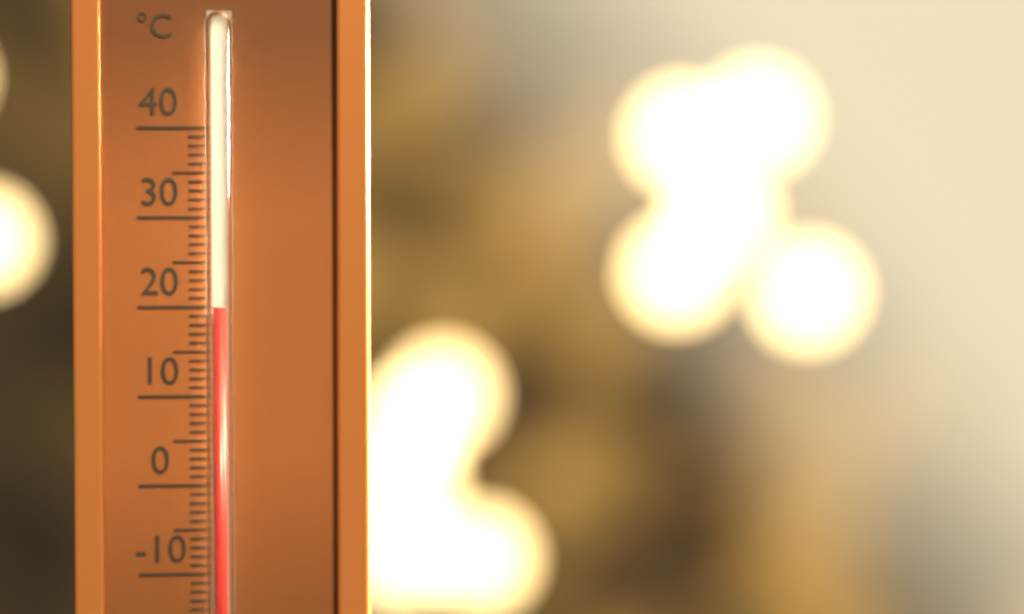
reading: 20 °C
